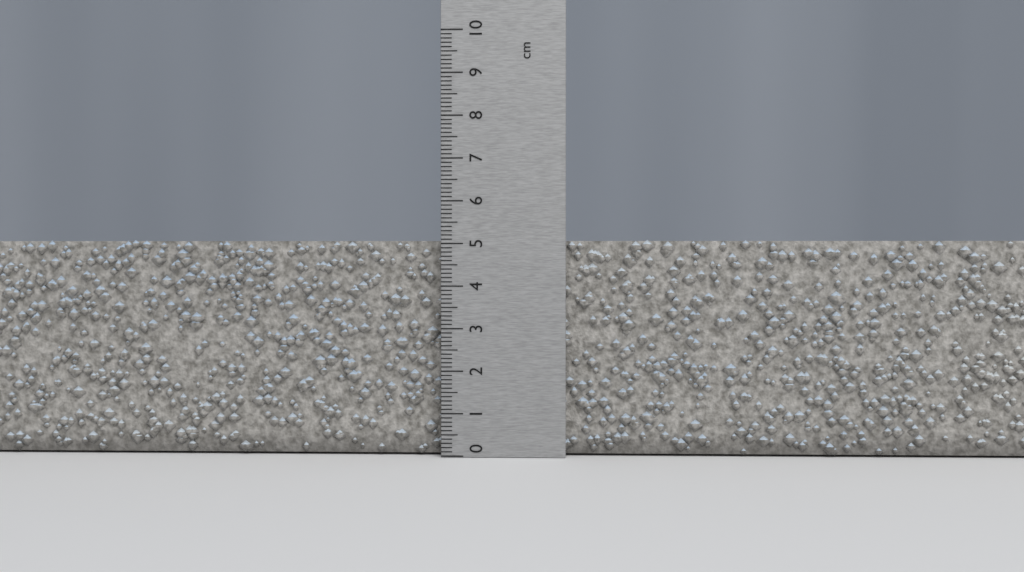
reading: 5.1 cm
